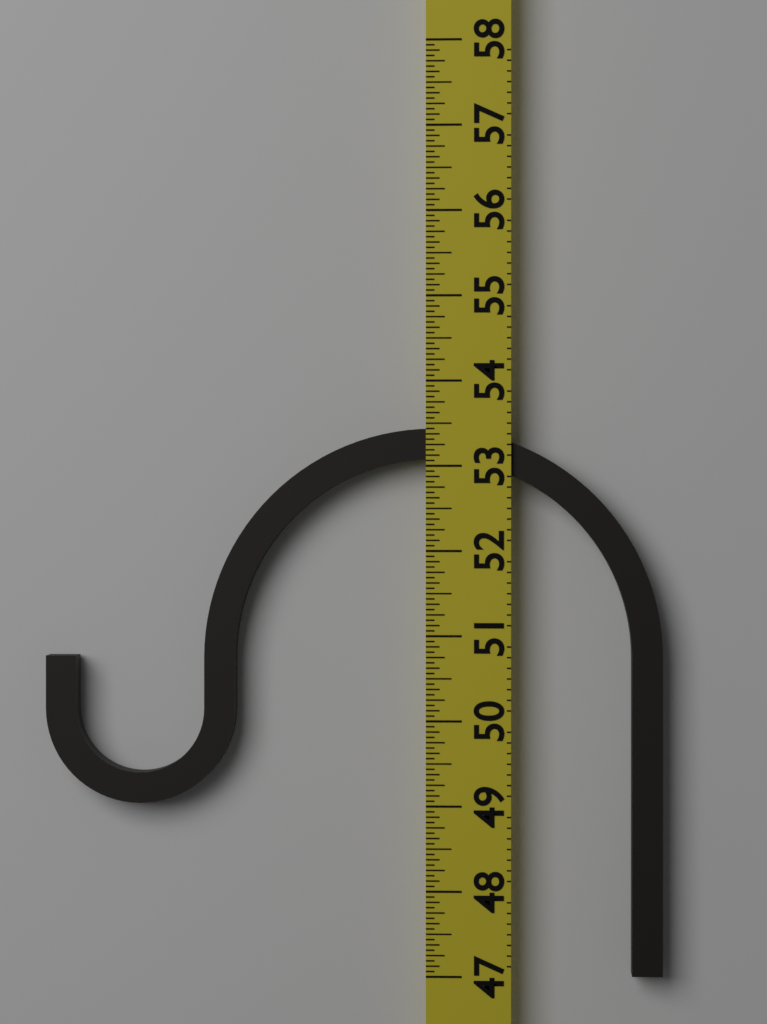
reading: 53.4375 (no unit)
